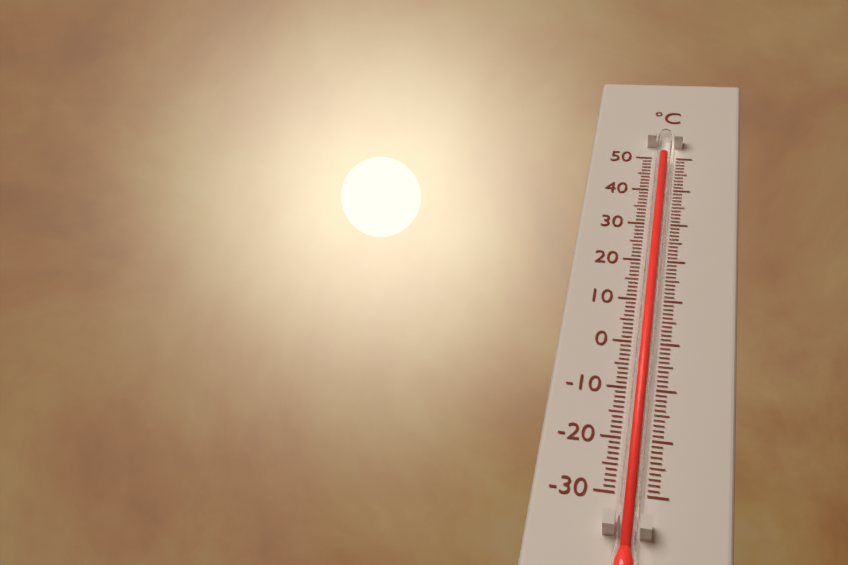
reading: 49 °C
